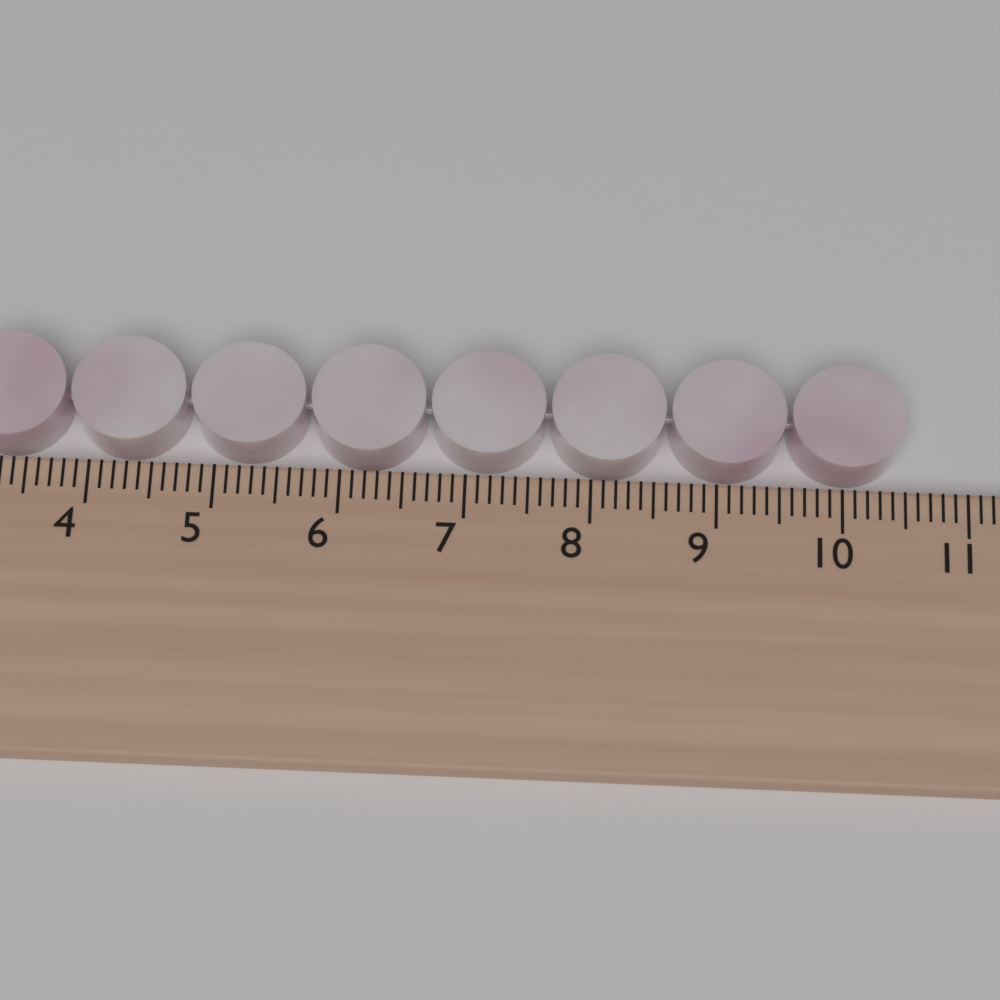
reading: 10.5 cm
